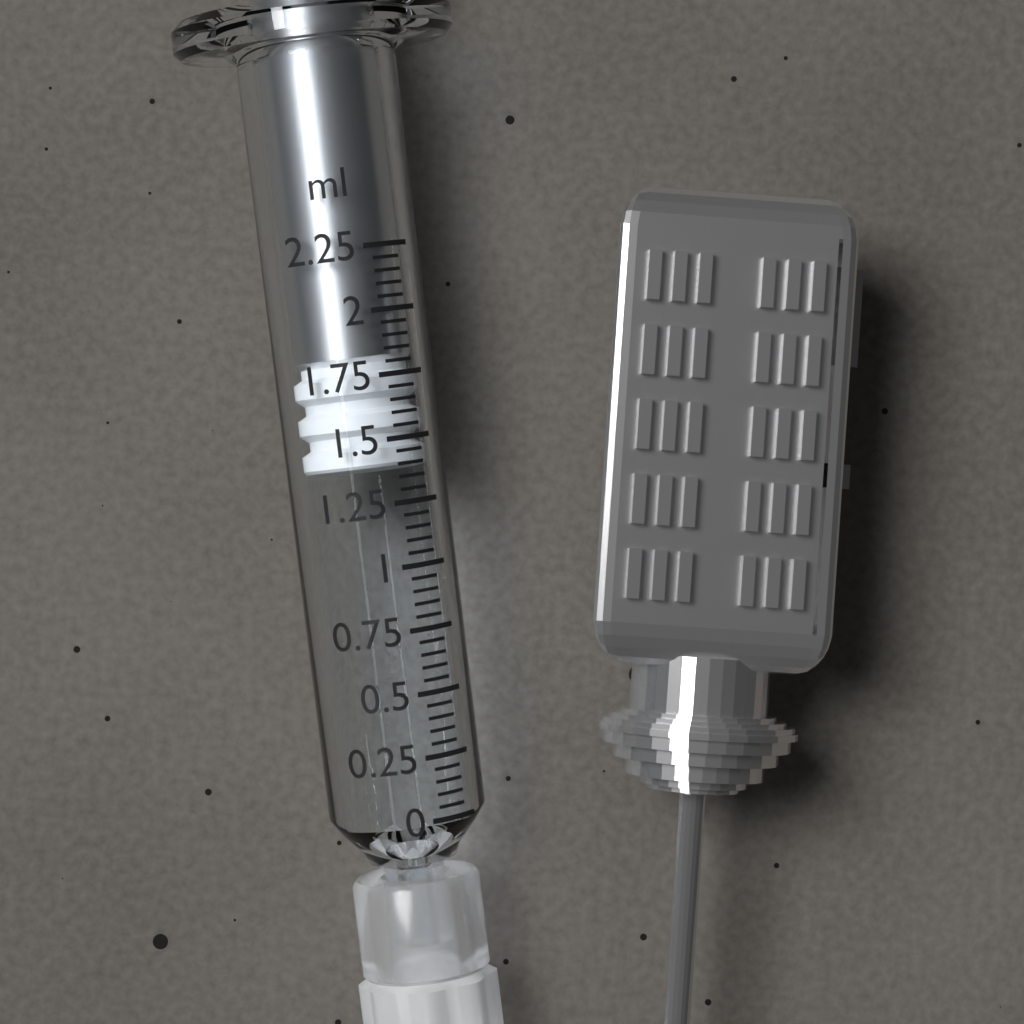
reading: 1.40 ml
